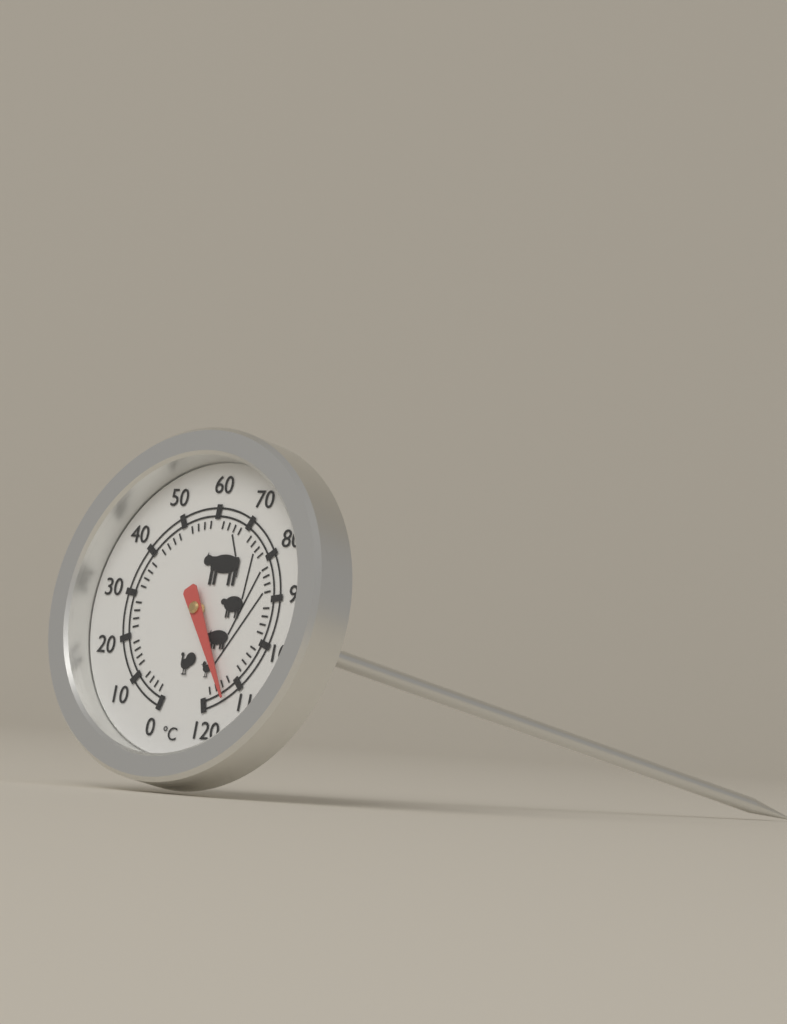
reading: 114 °C
